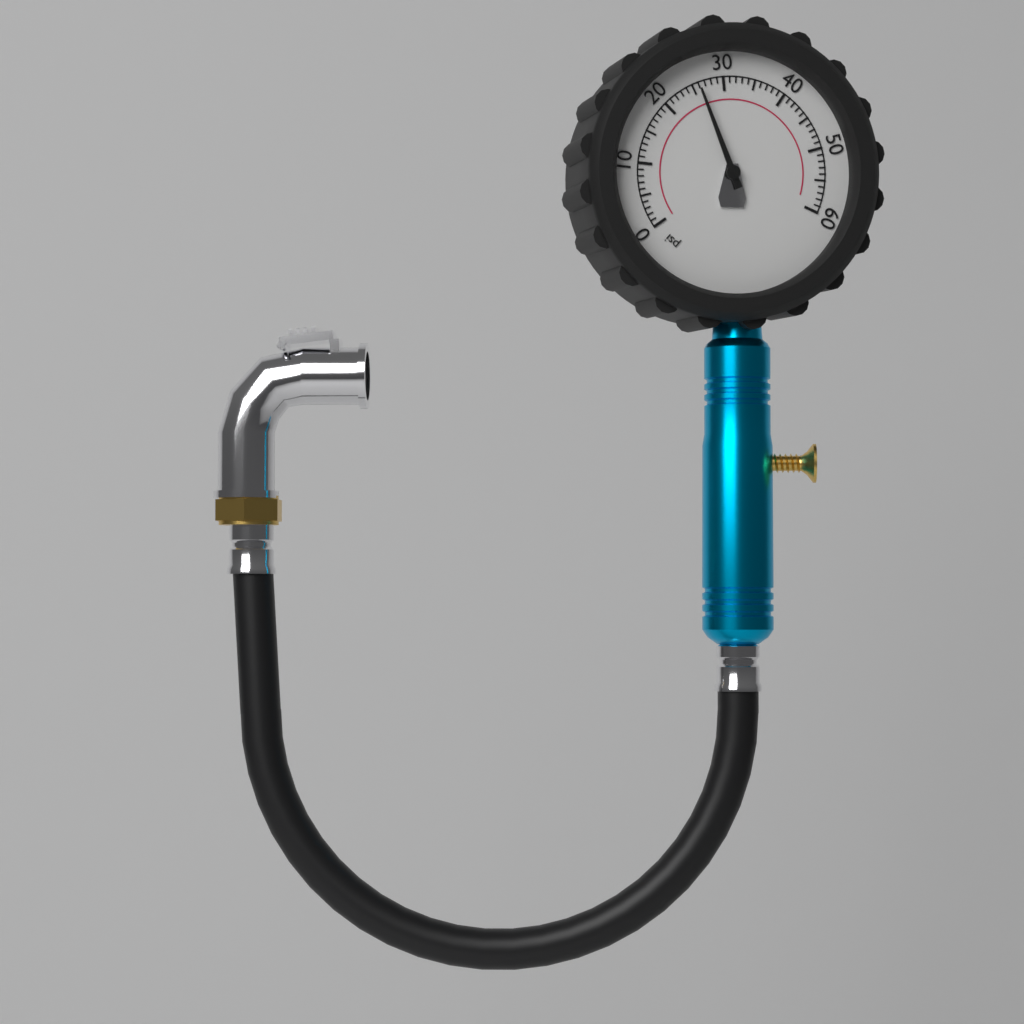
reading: 26 psi
